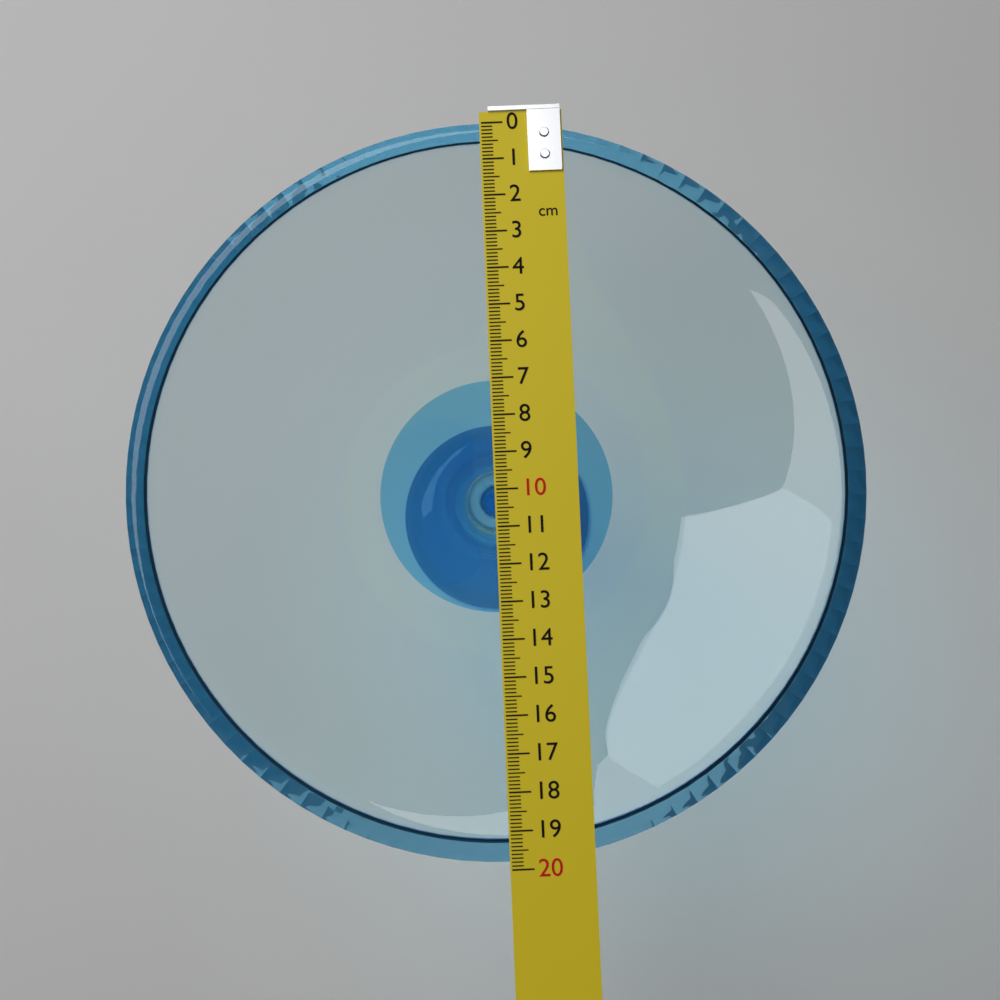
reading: 19.8 cm
